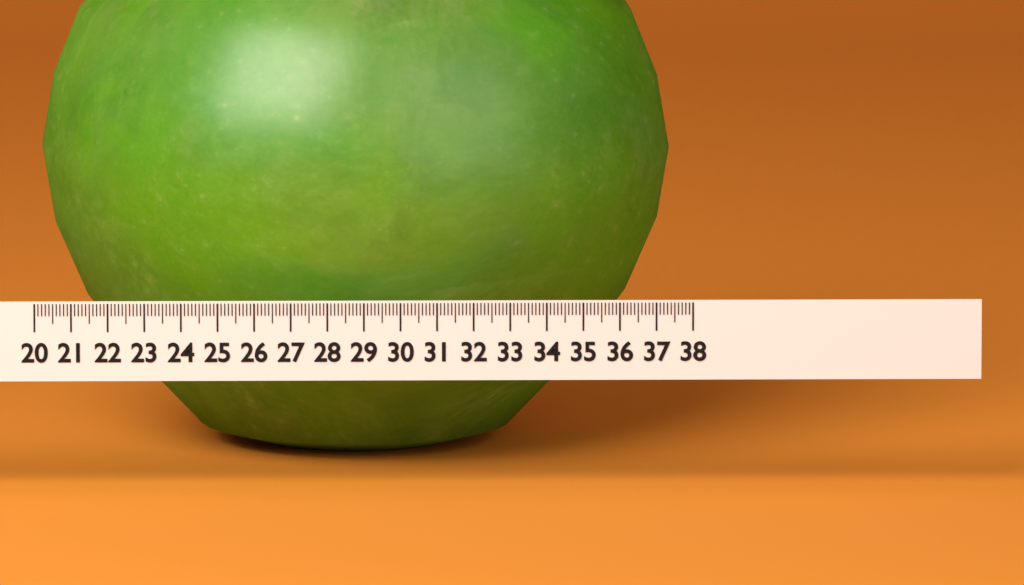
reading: 37.6 (no unit)
